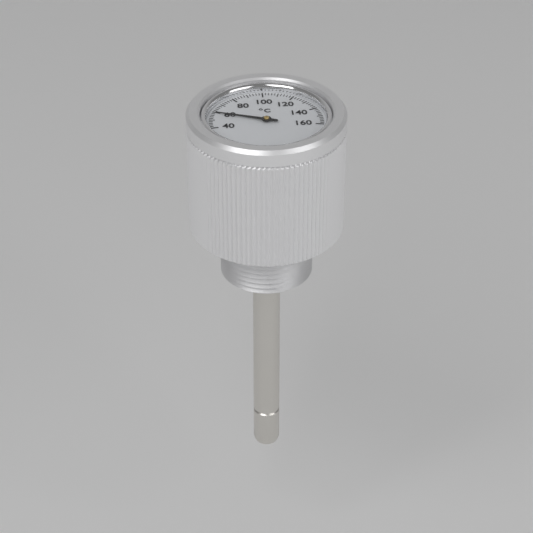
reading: 58 °C
